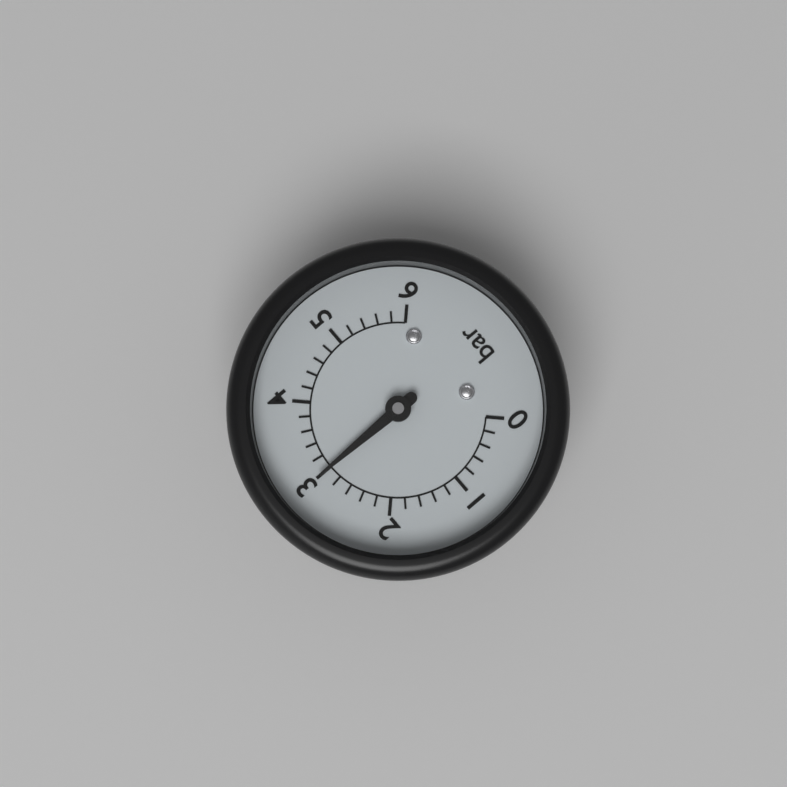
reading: 3.0 bar
